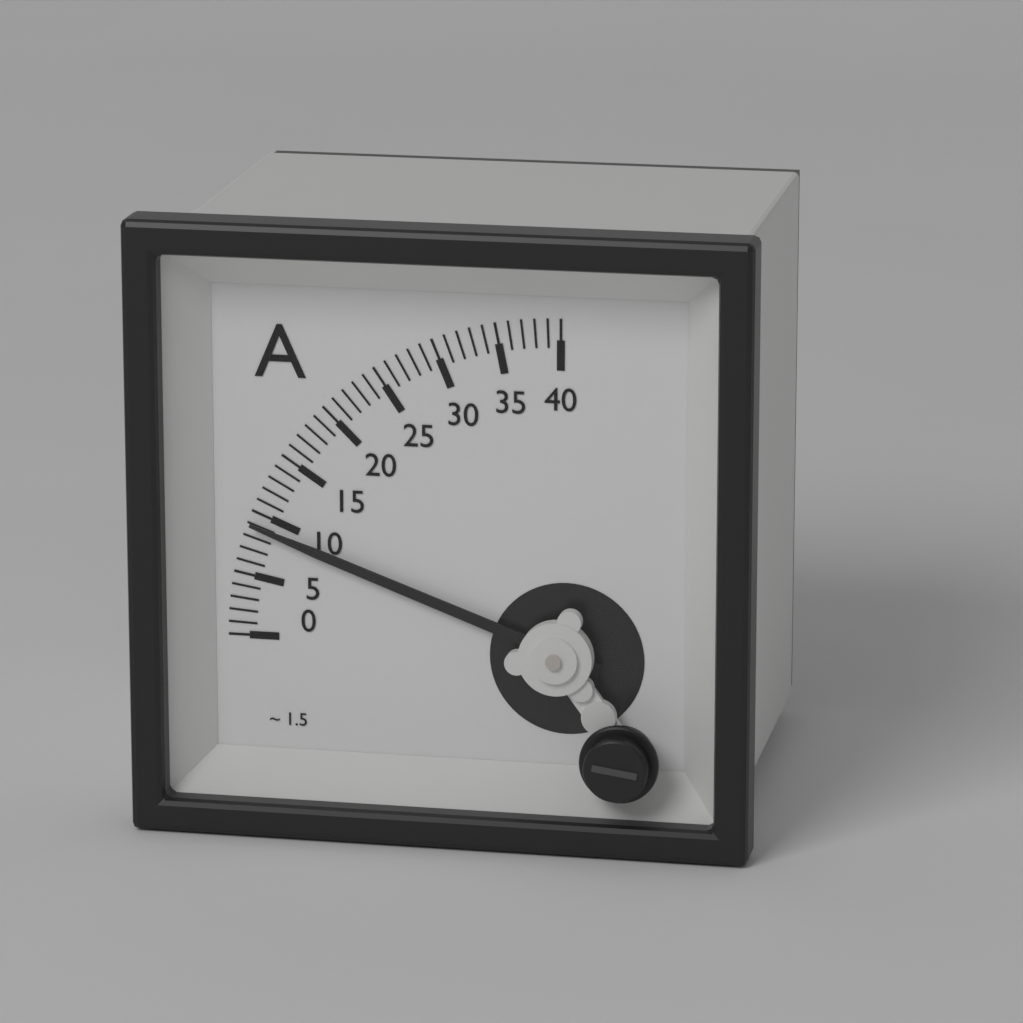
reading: 9 A
